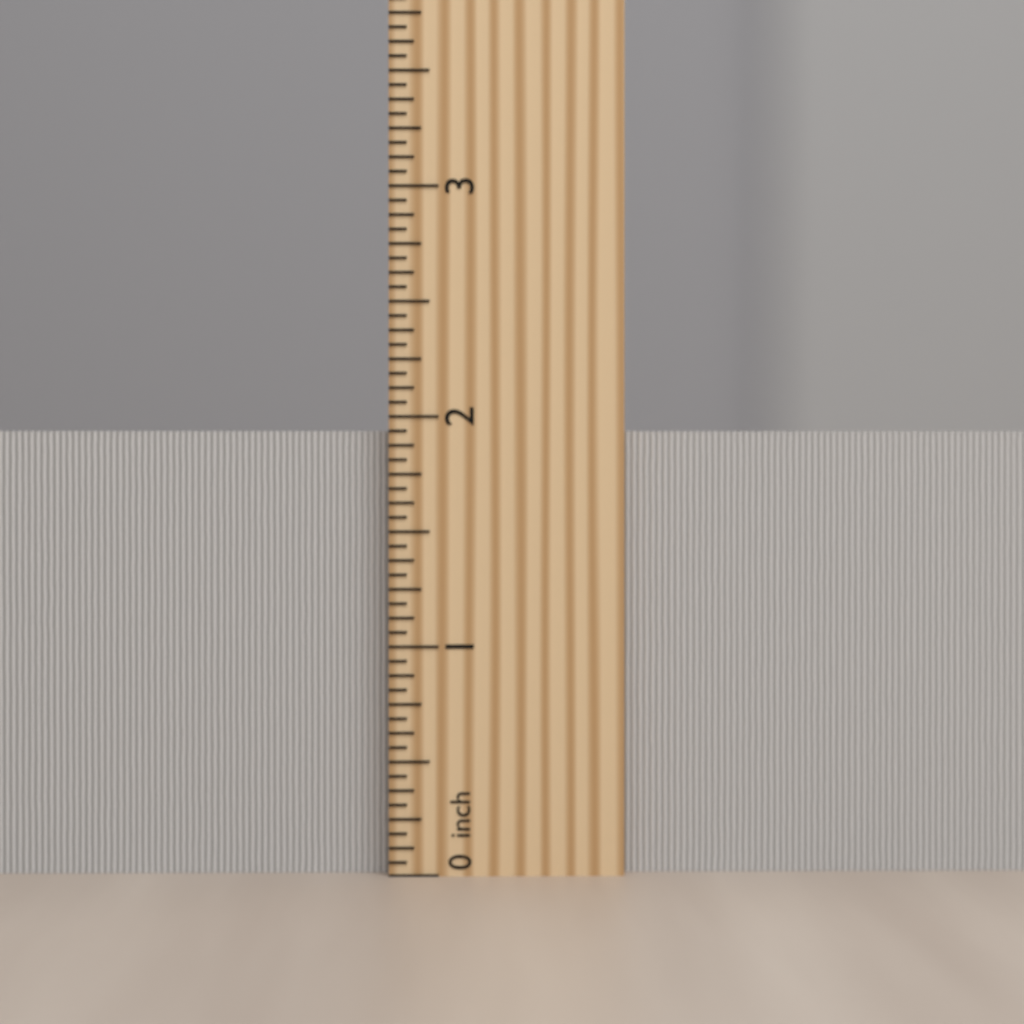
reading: 1.9375 inch
